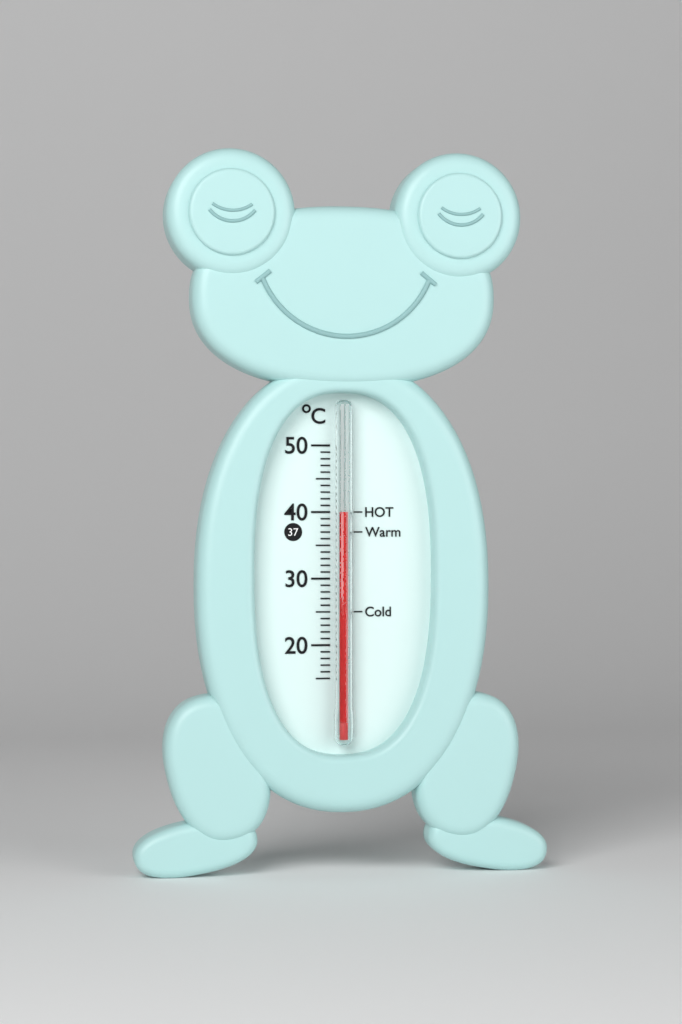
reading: 40 °C
